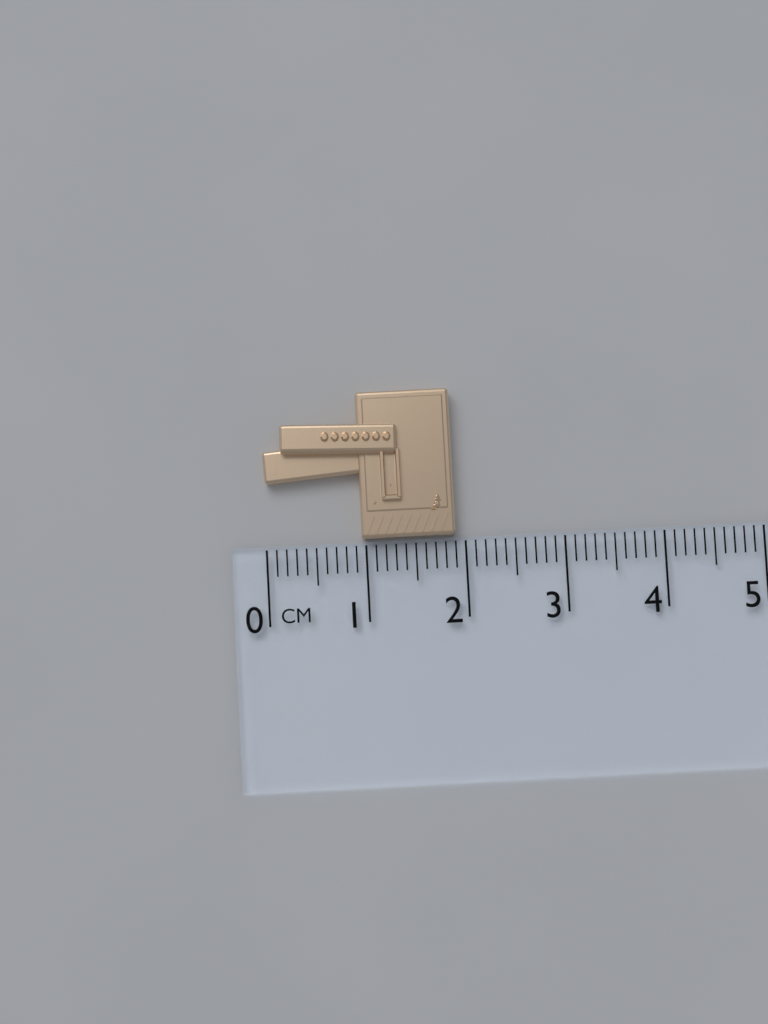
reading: 1.9 cm
